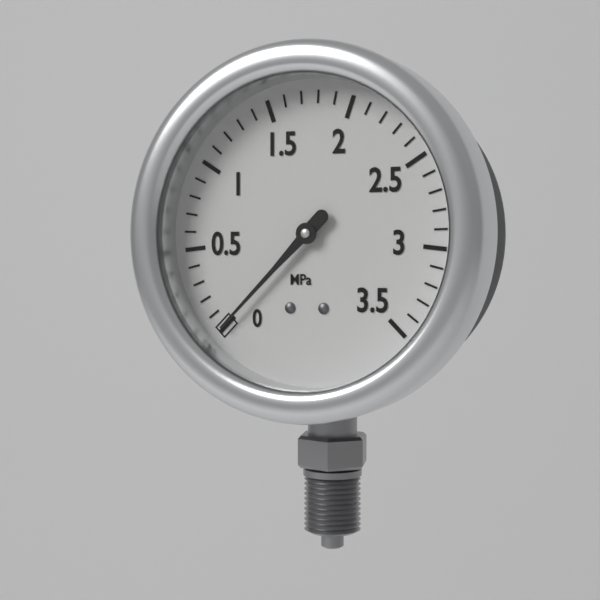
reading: 0.0 MPa
